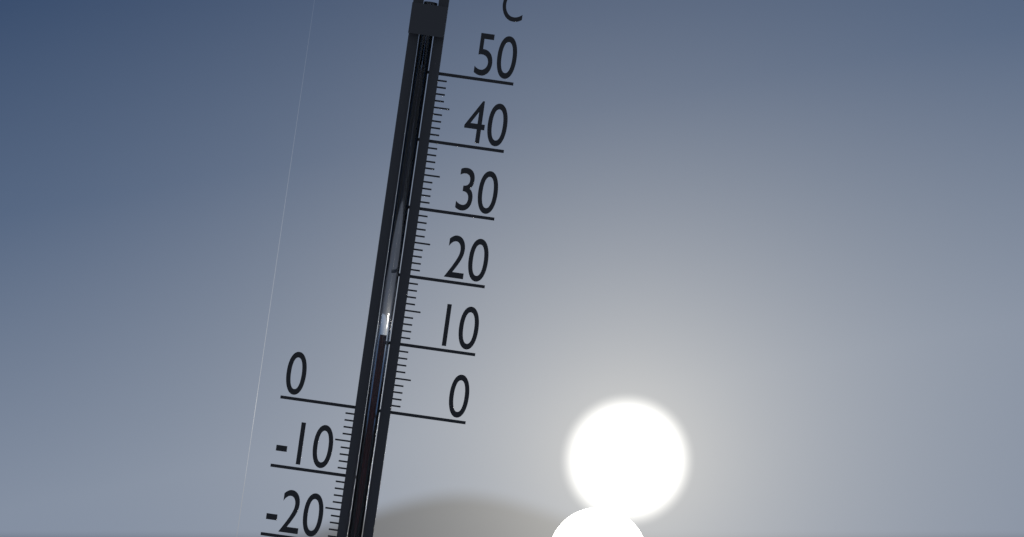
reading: 11 °C
